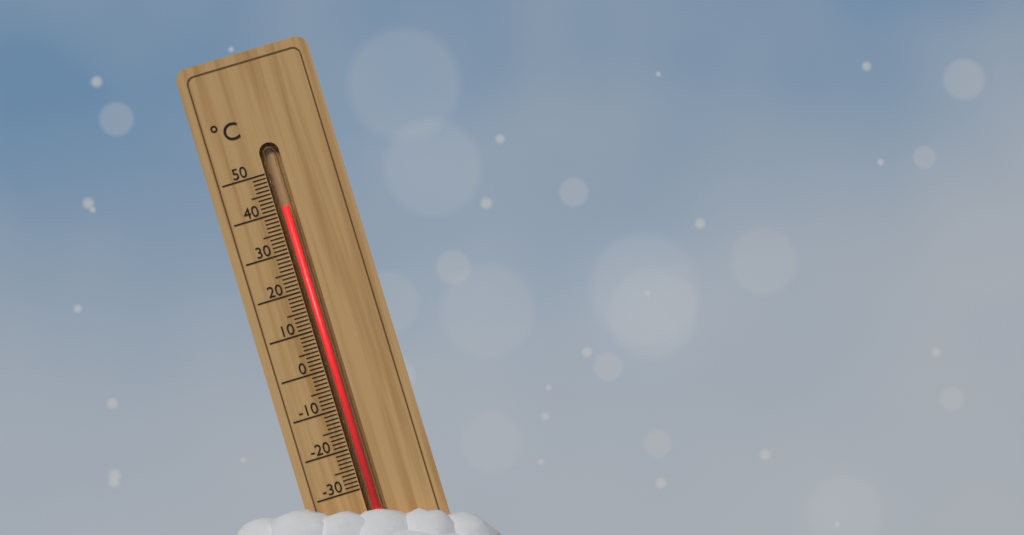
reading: 41 °C
